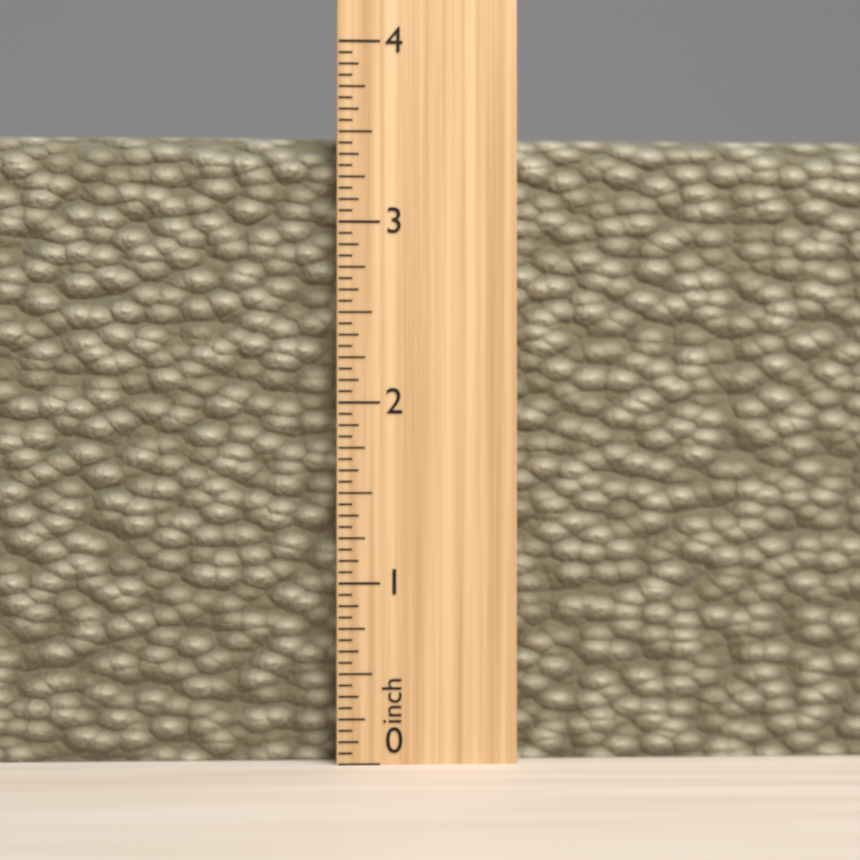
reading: 3.5000 inch
